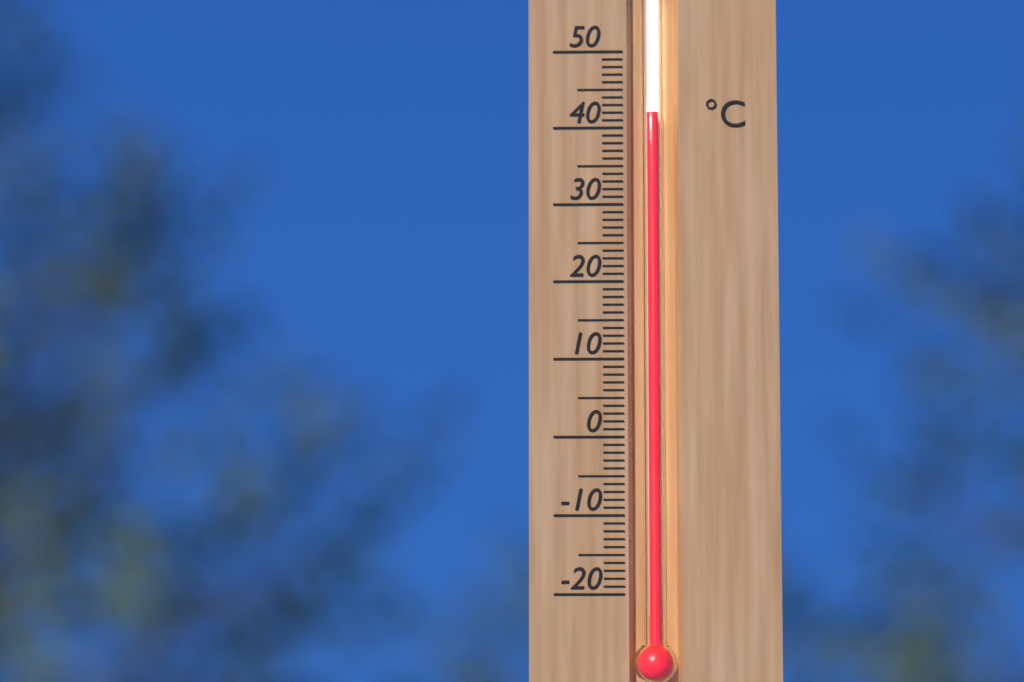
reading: 42 °C
